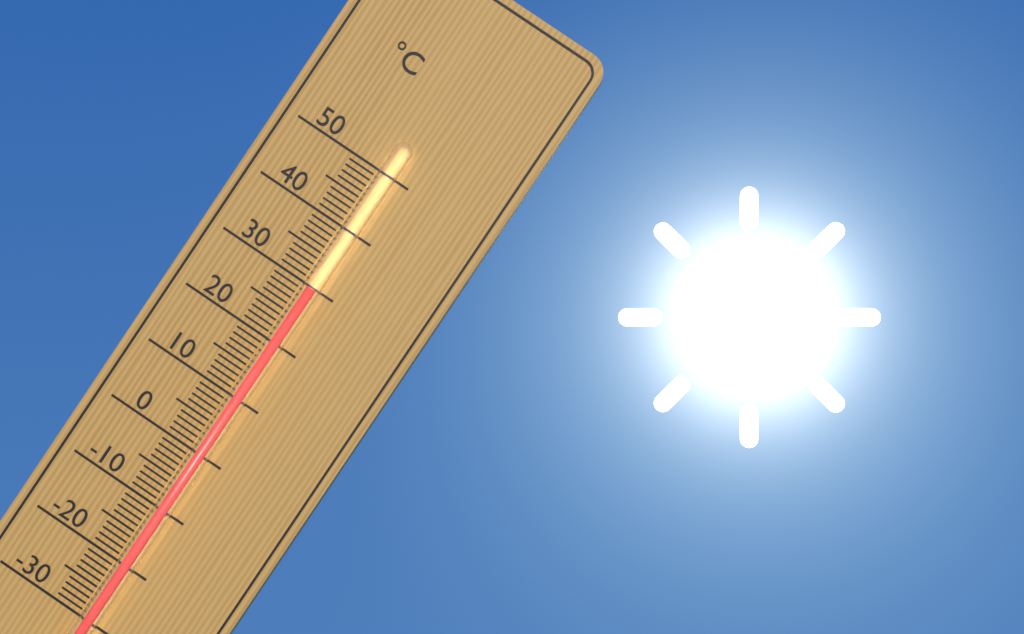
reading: 30 °C
